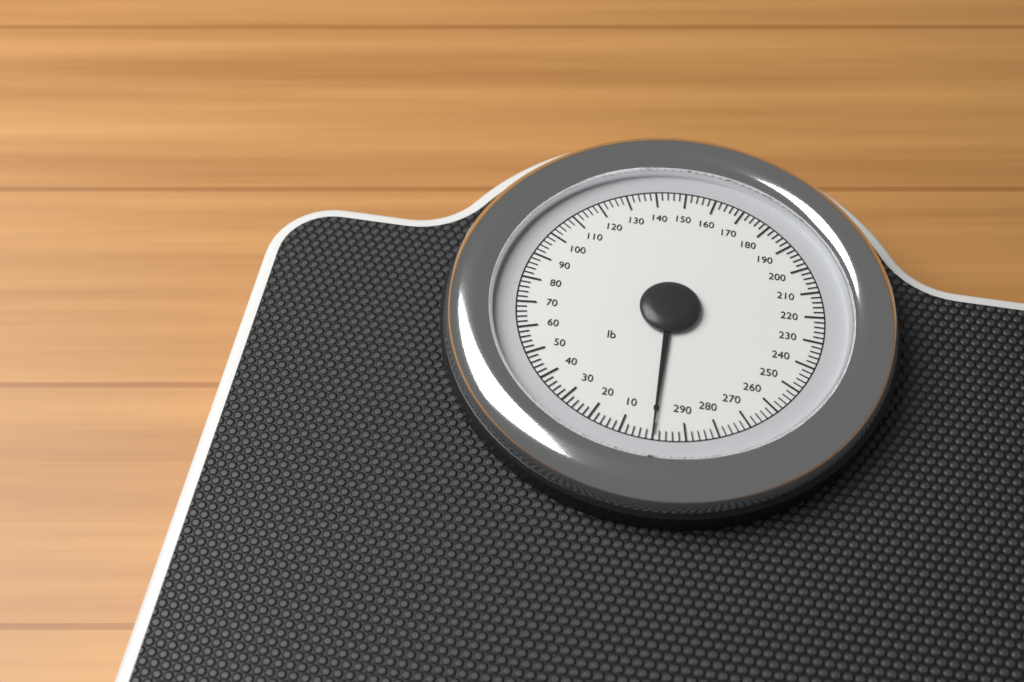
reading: 0 lb
